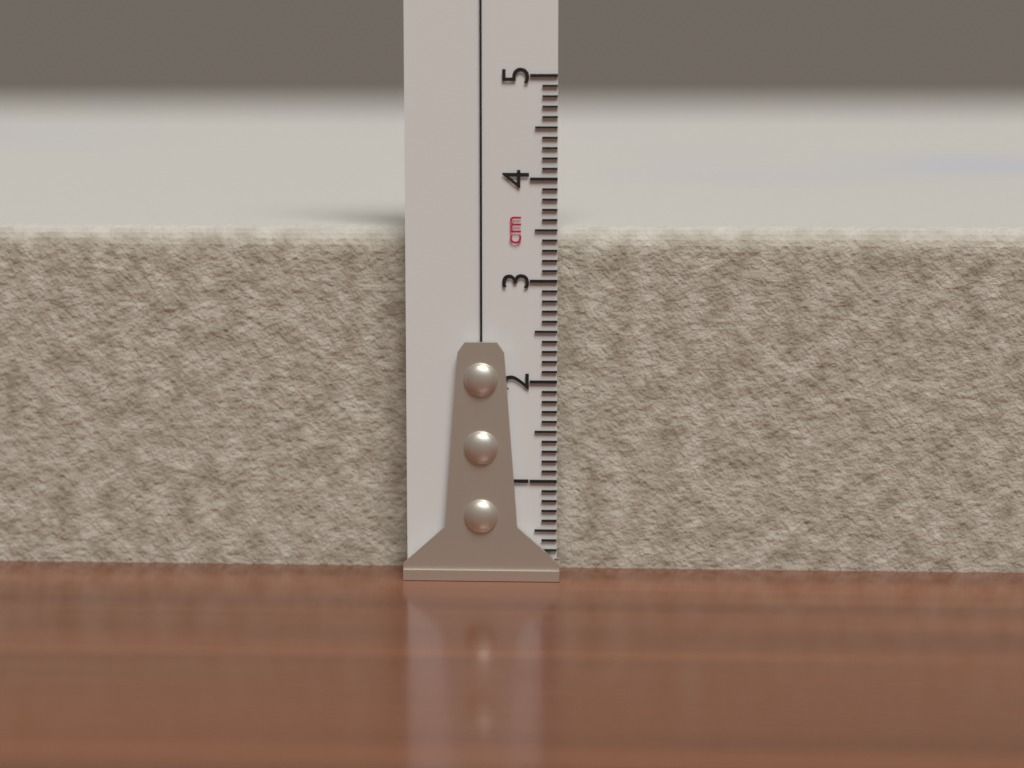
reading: 3.5 cm
